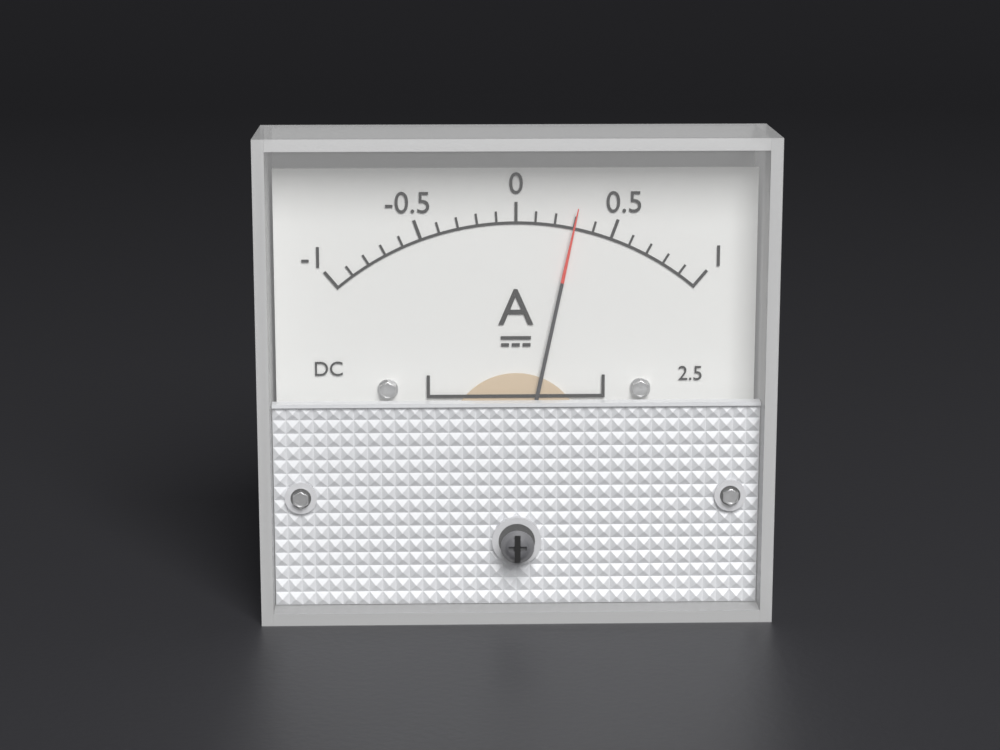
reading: 0.3 A
